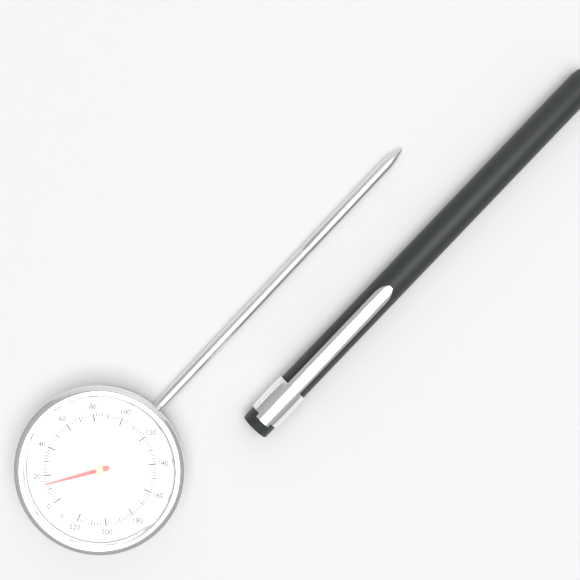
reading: 14 °F
